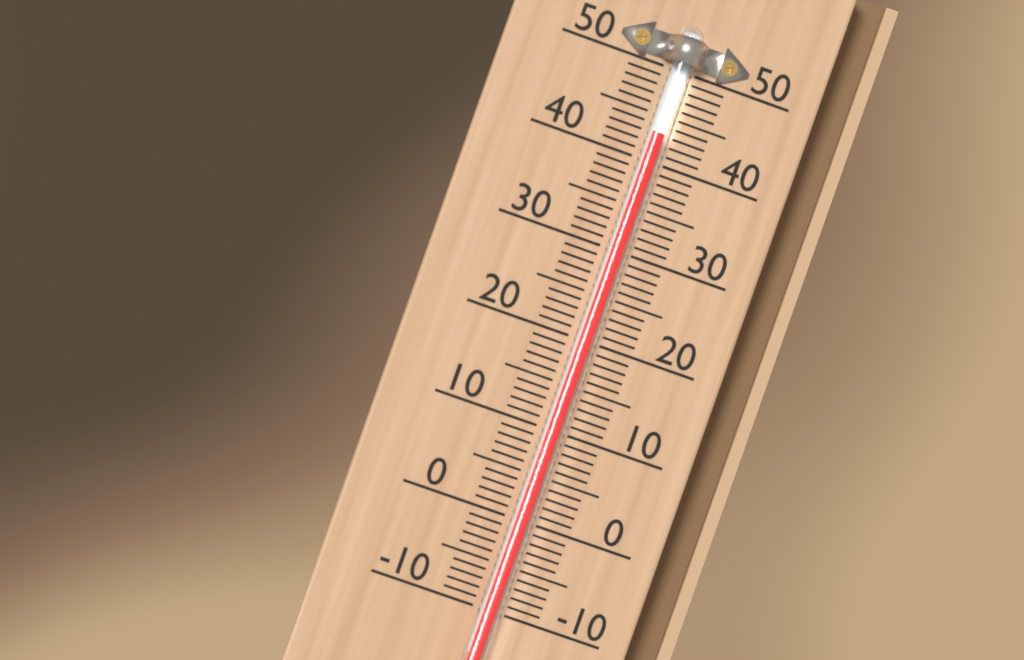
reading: 43 (no unit)
